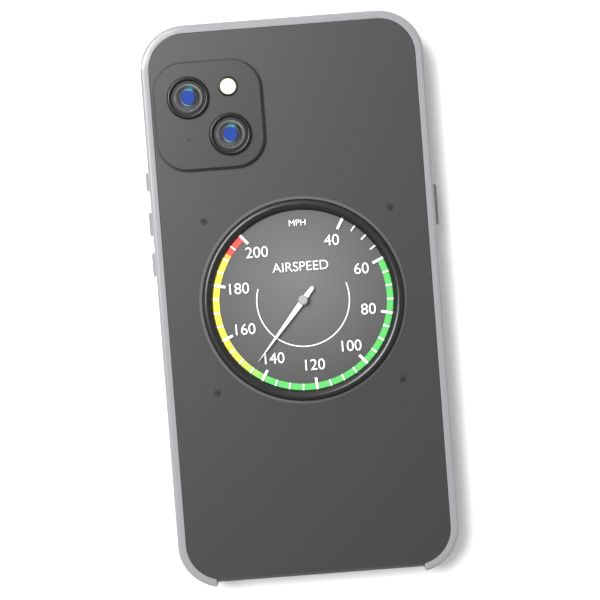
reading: 145 mph
